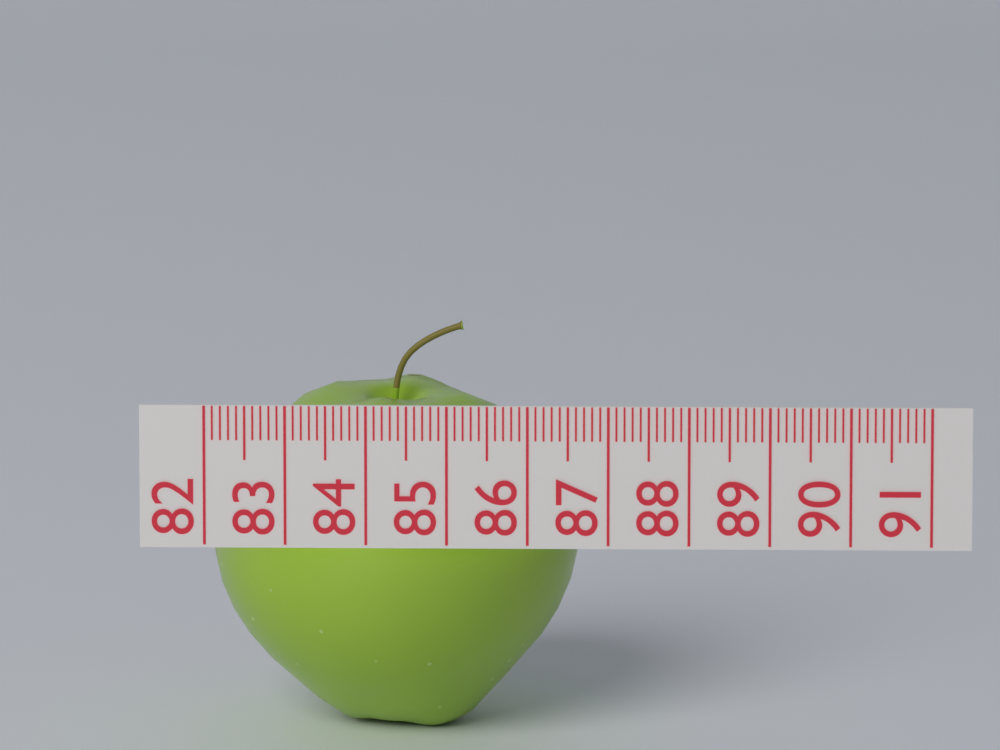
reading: 86.6 (no unit)
